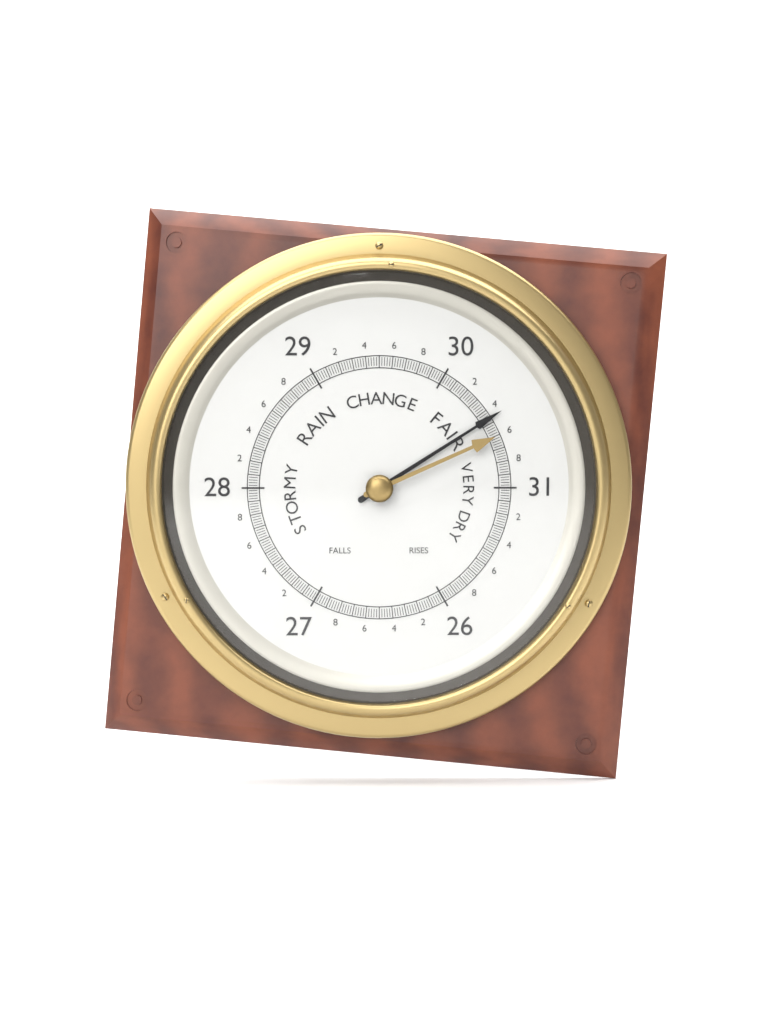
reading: 30.46 (no unit)
